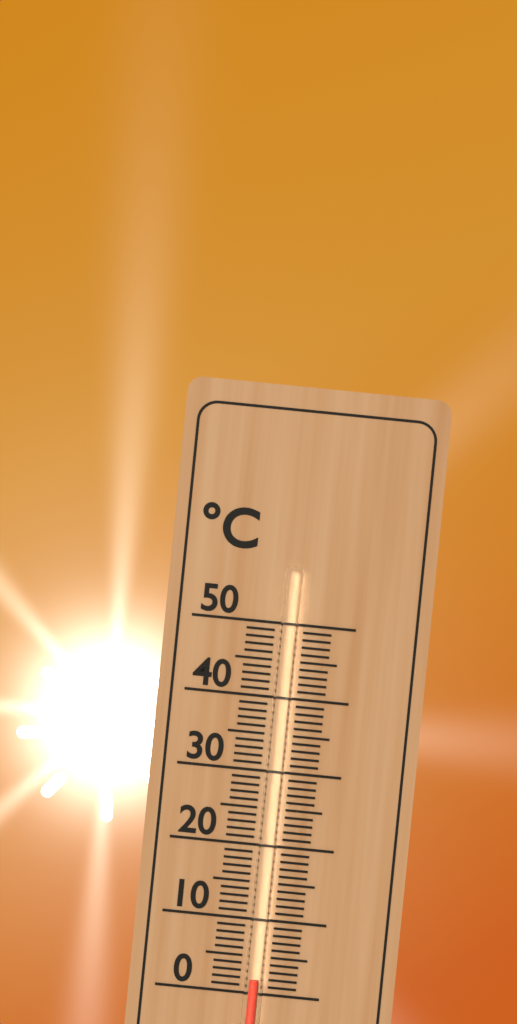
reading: 2 °C
